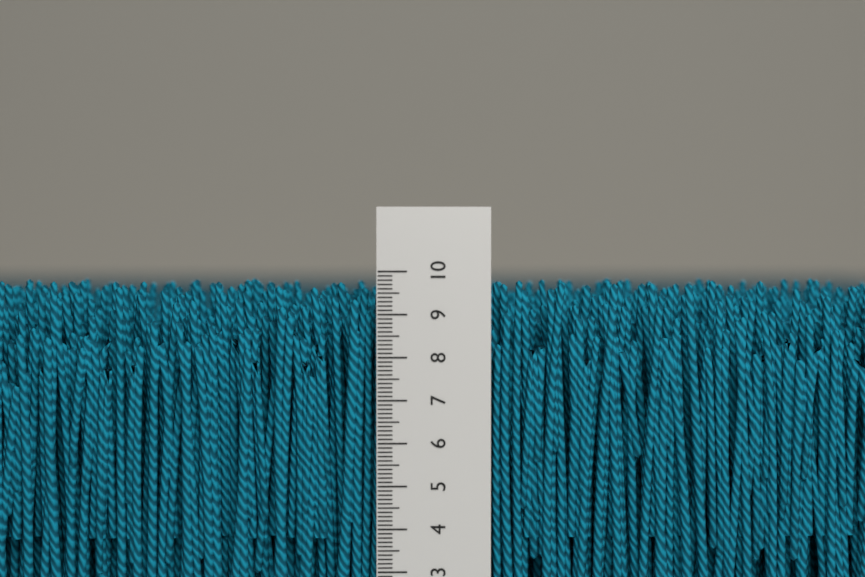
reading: 9.8 cm
